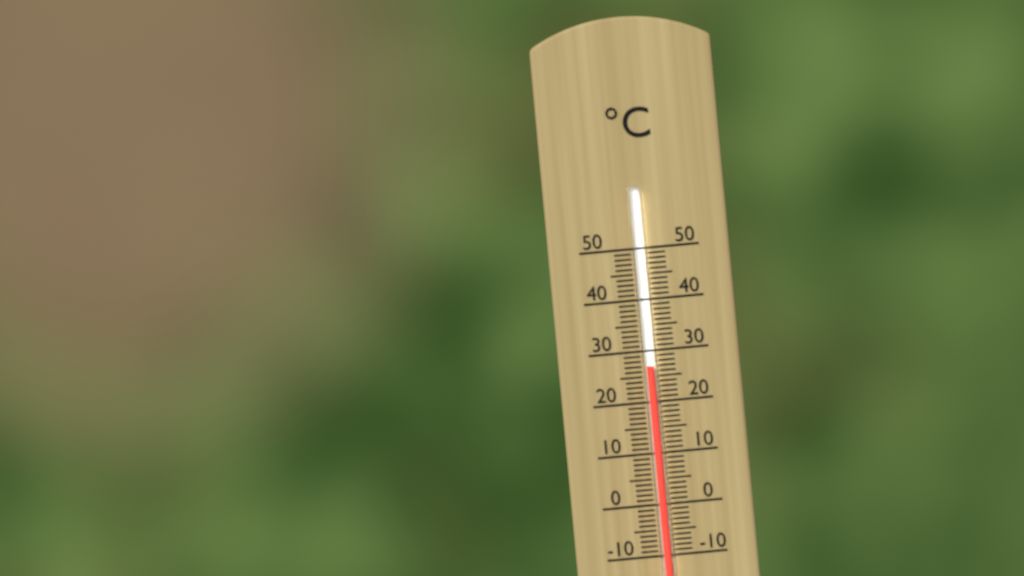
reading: 27 °C
